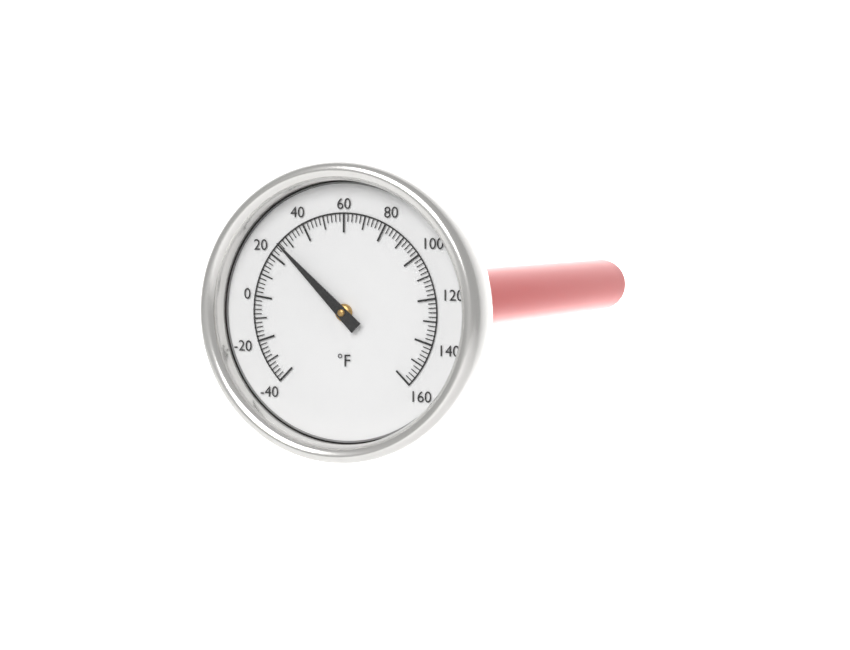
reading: 26 °F
